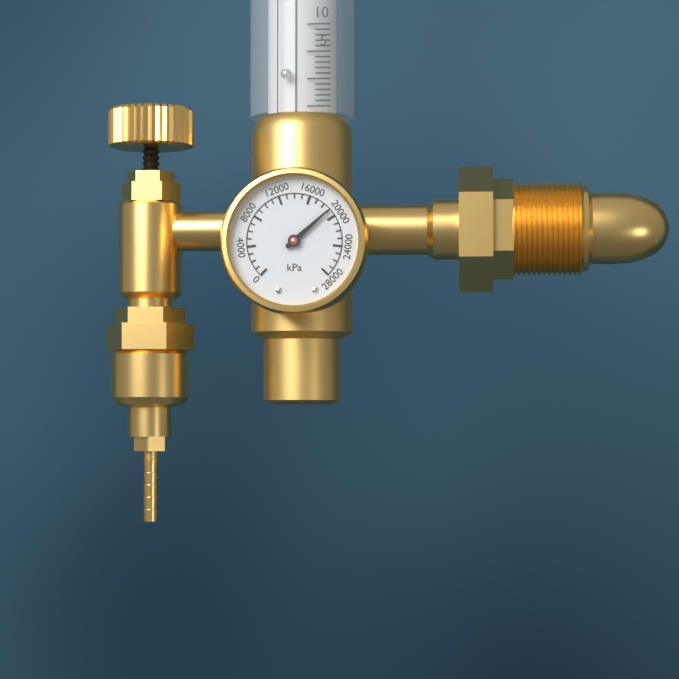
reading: 19000 kPa
